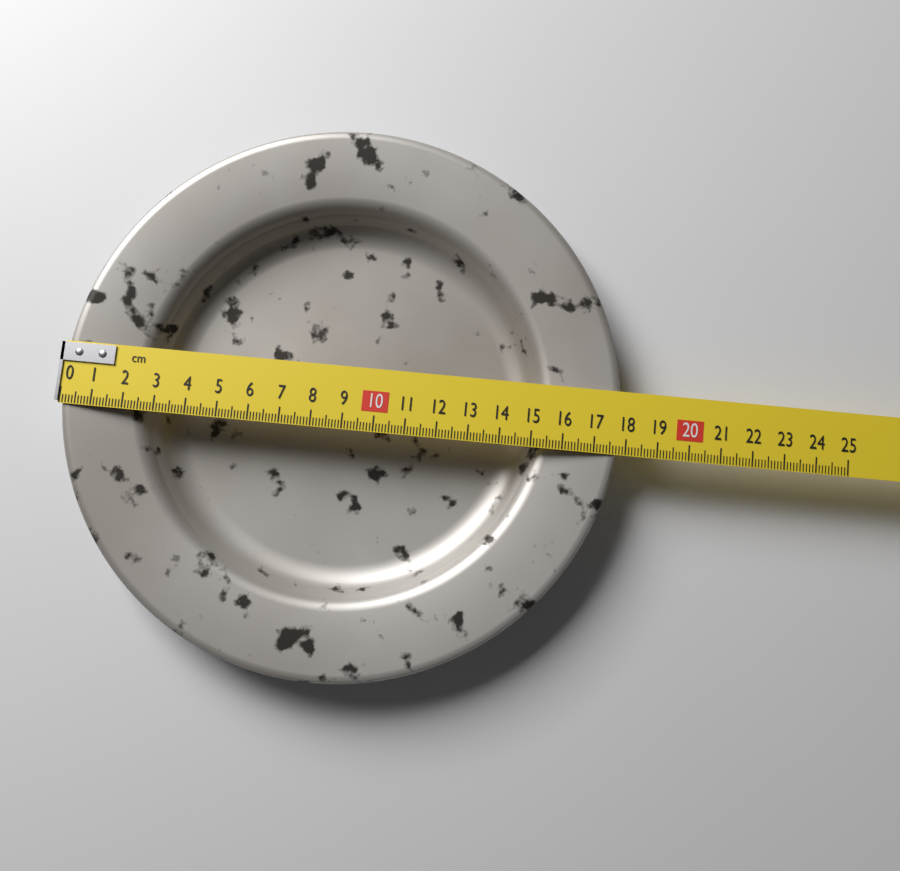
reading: 17.8 cm
